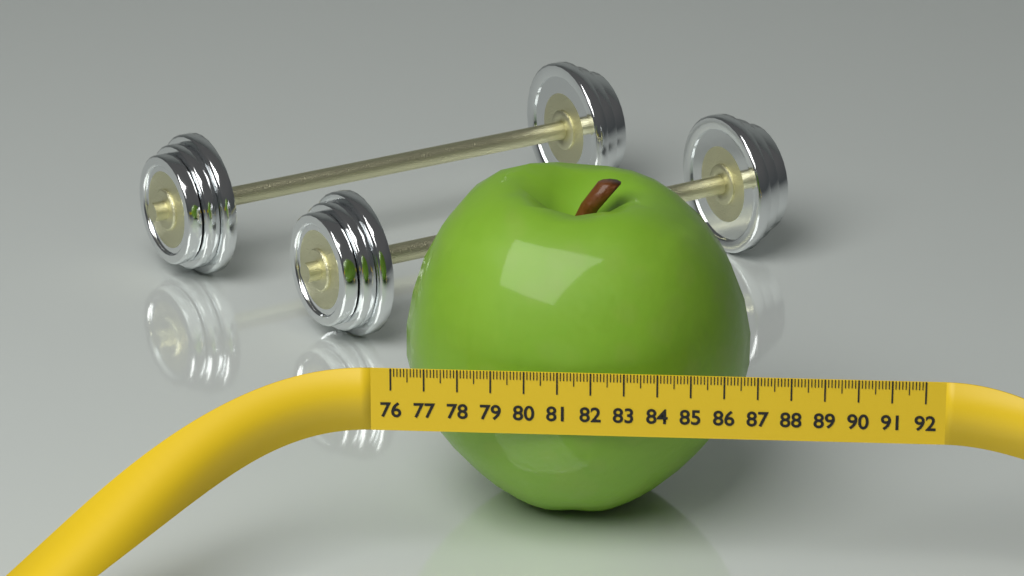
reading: 86.7 (no unit)
